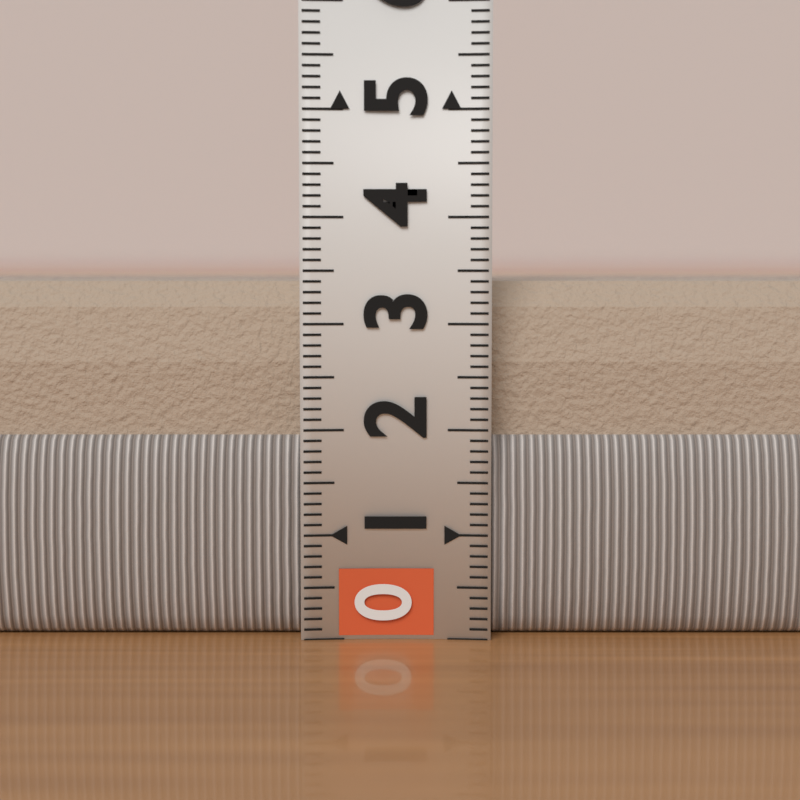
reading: 3.5 (no unit)
